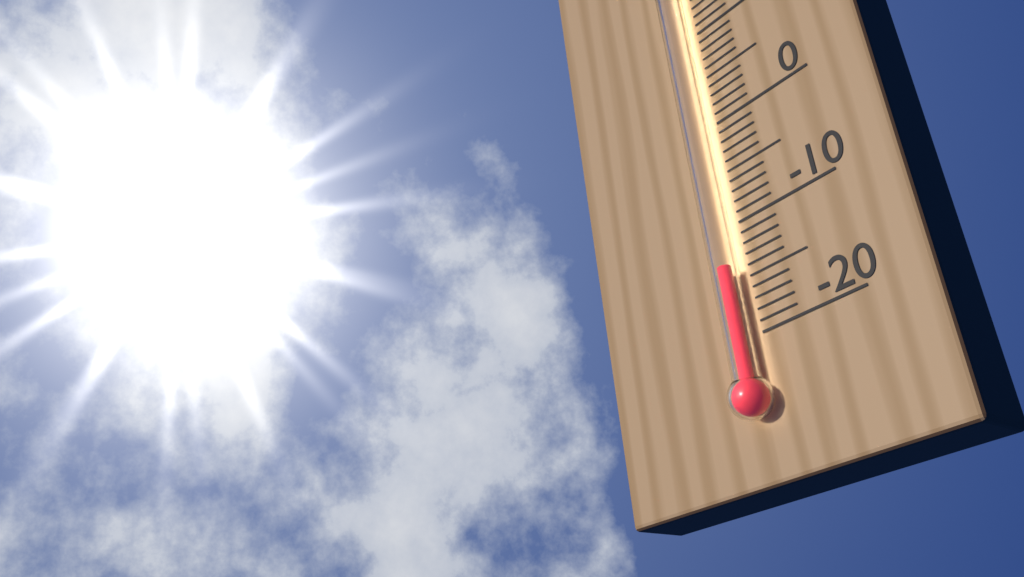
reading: -14 °C
